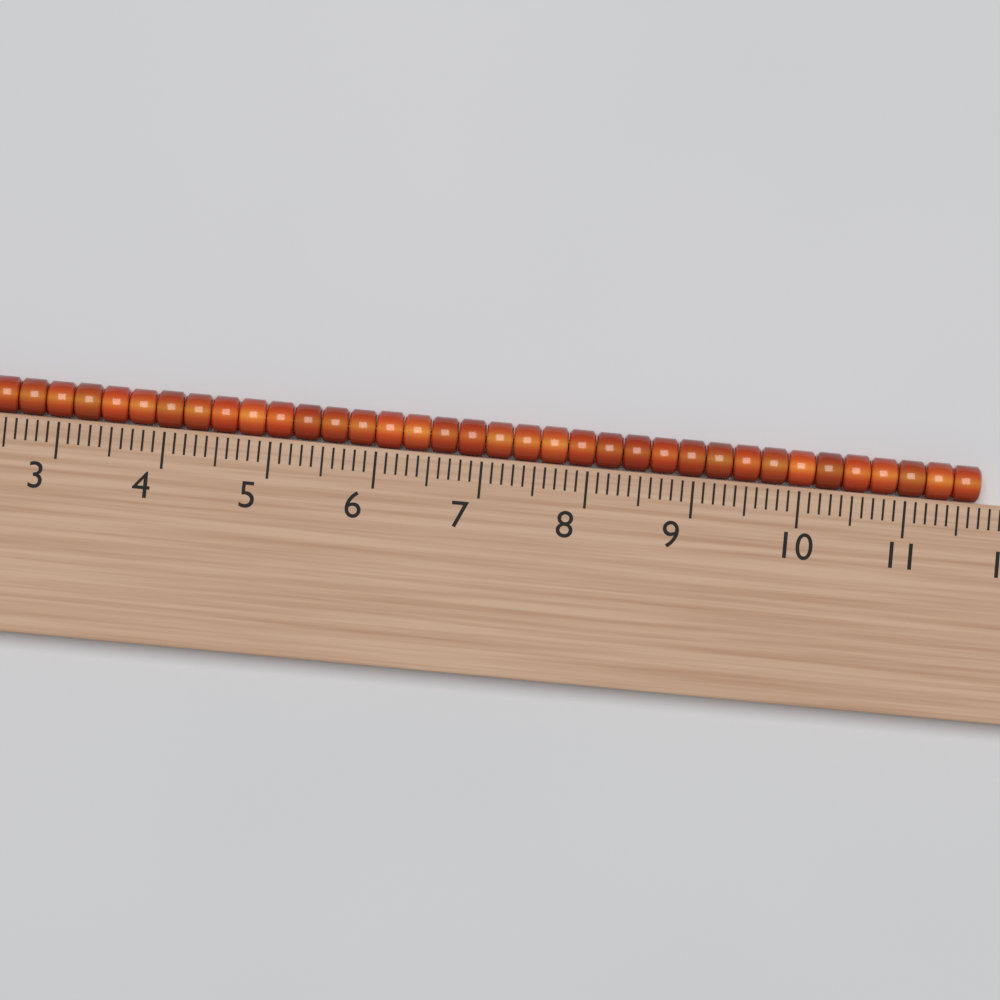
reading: 11.7 (no unit)
